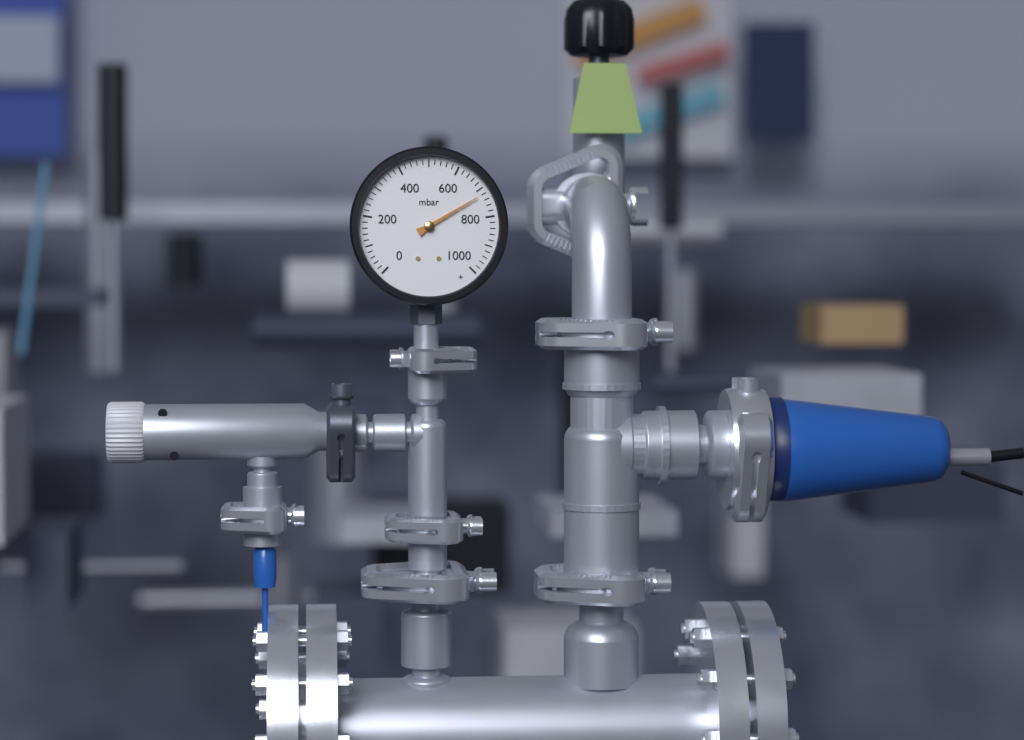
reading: 720 mbar
